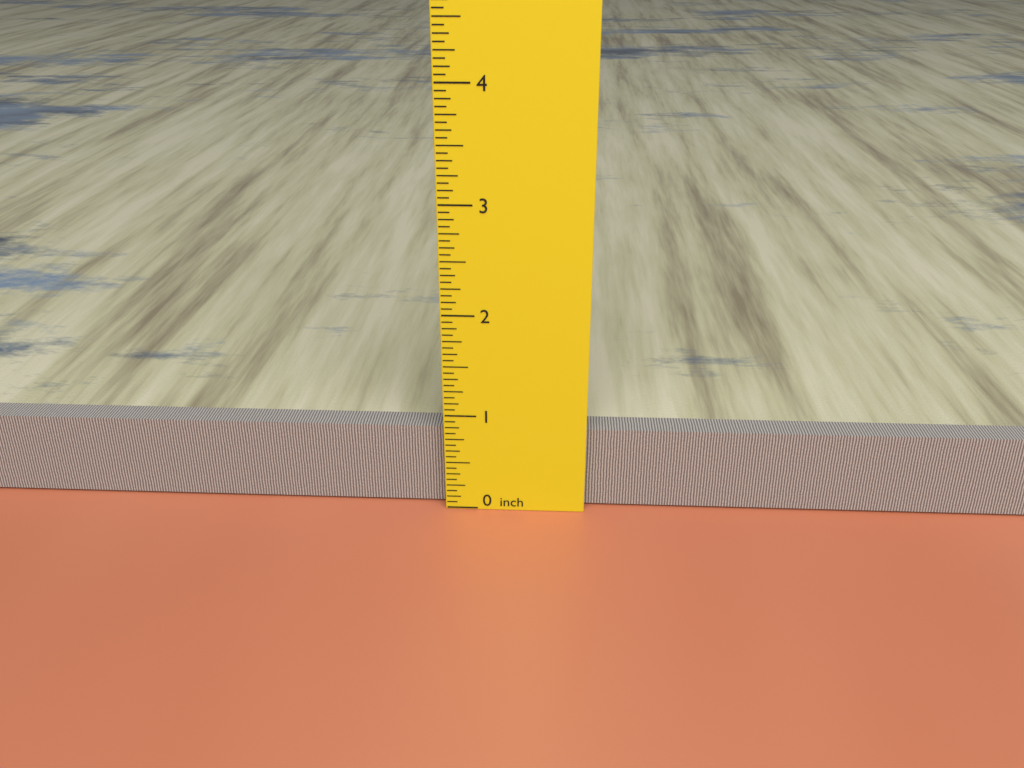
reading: 0.8125 inch
